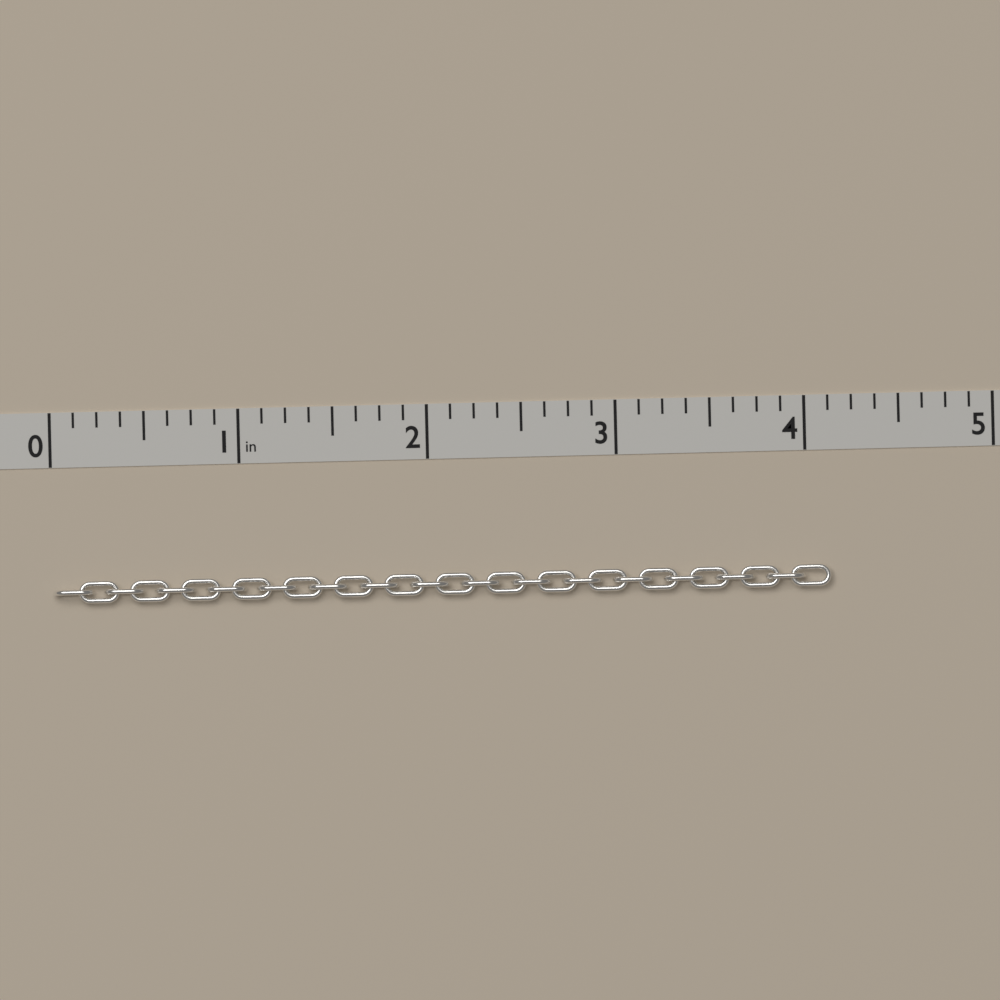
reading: 4.125 in
